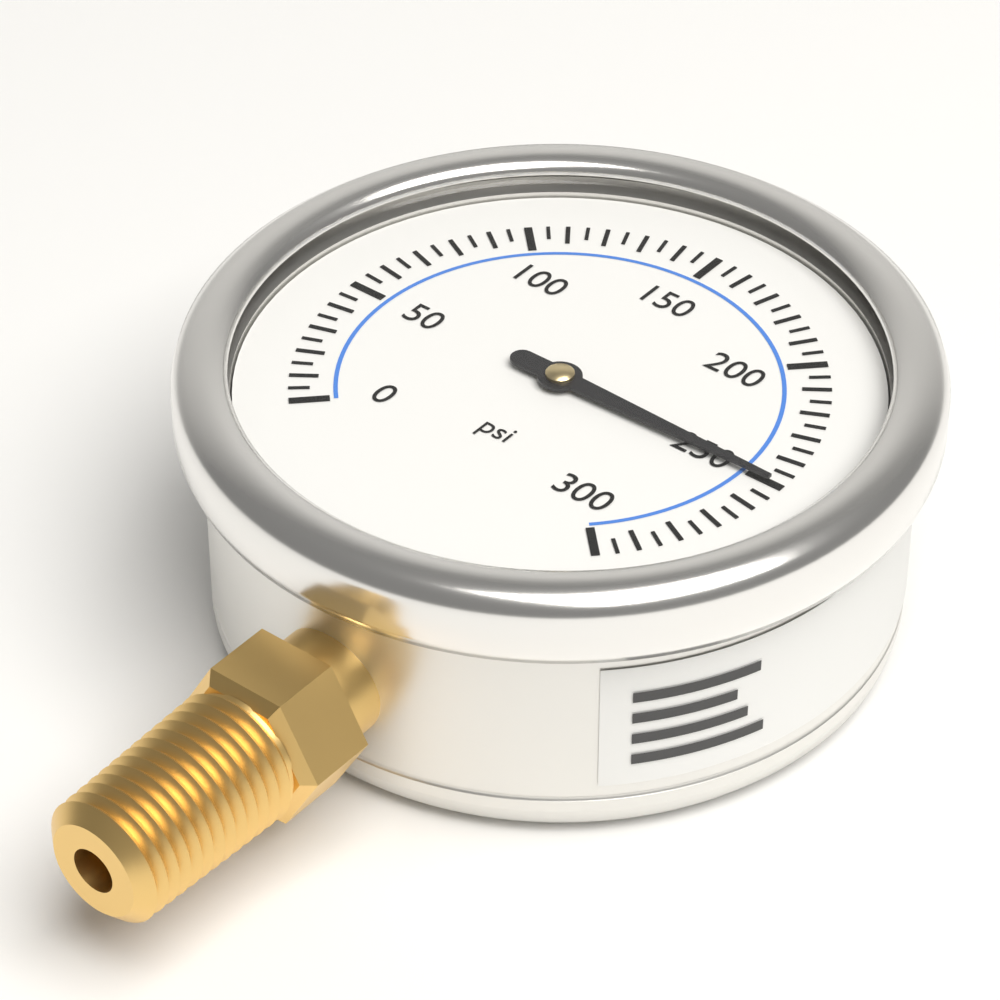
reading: 250 psi
